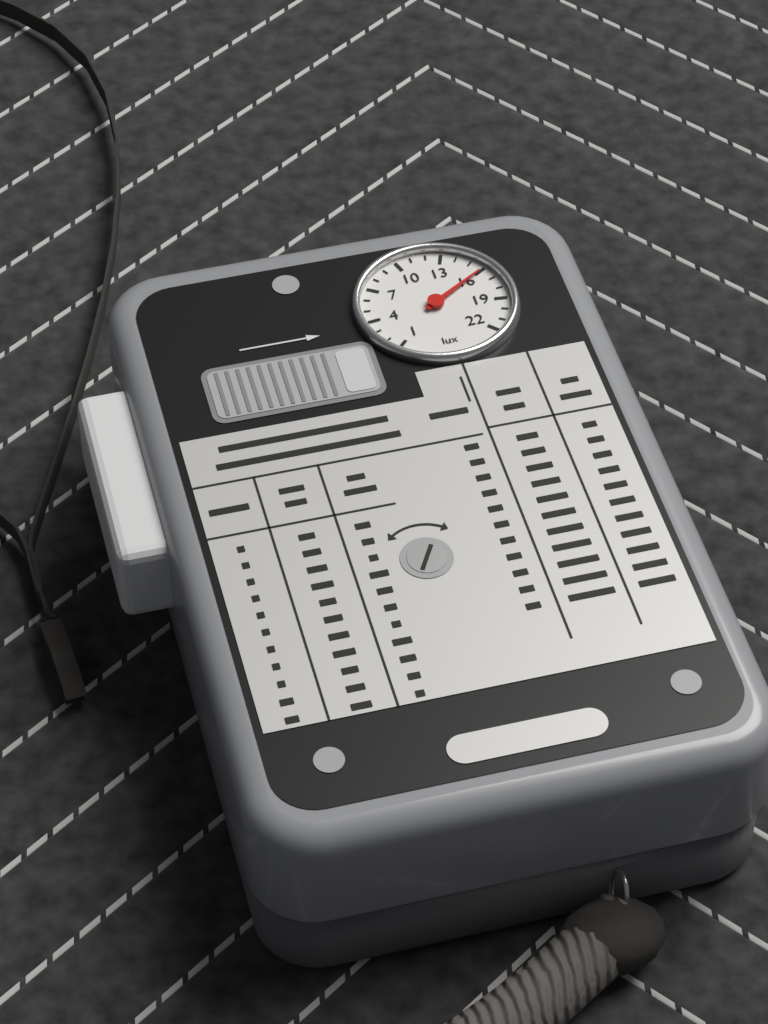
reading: 16 lux
